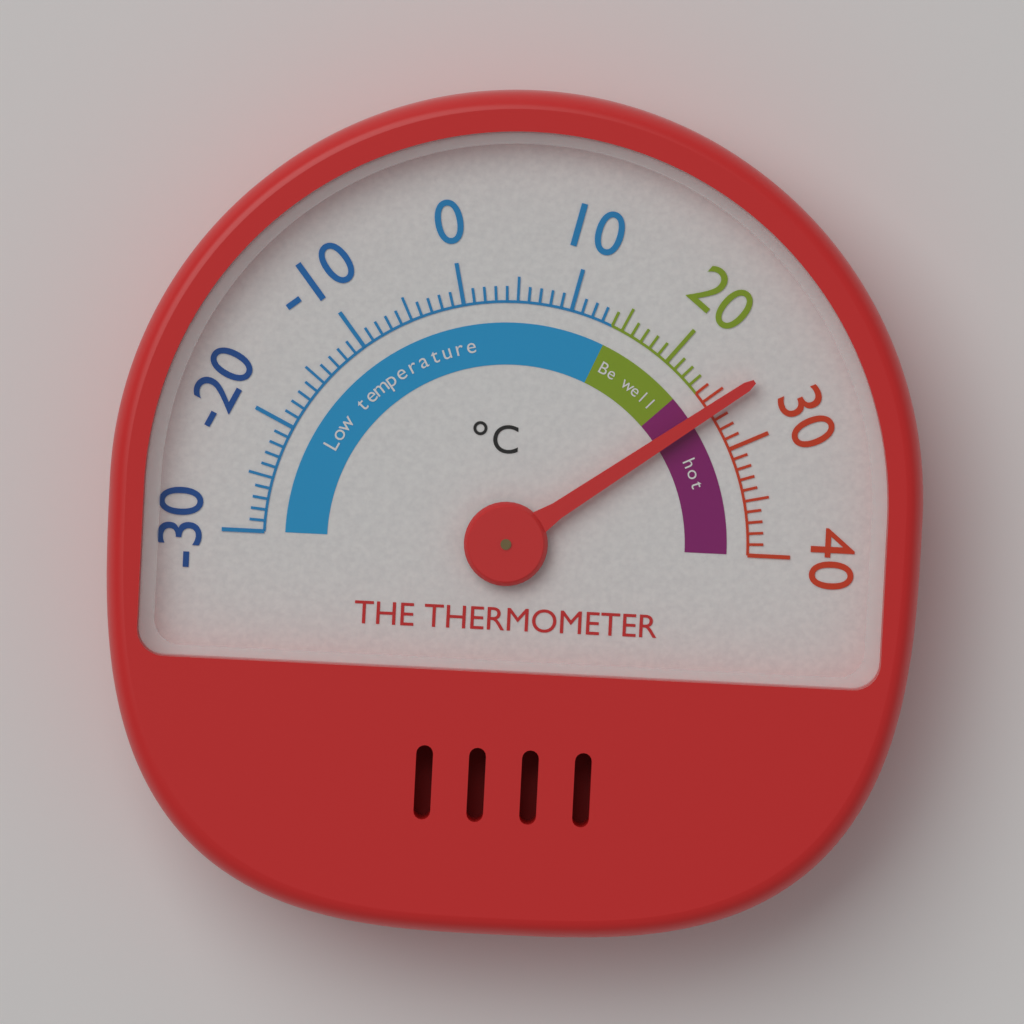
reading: 26 °C
